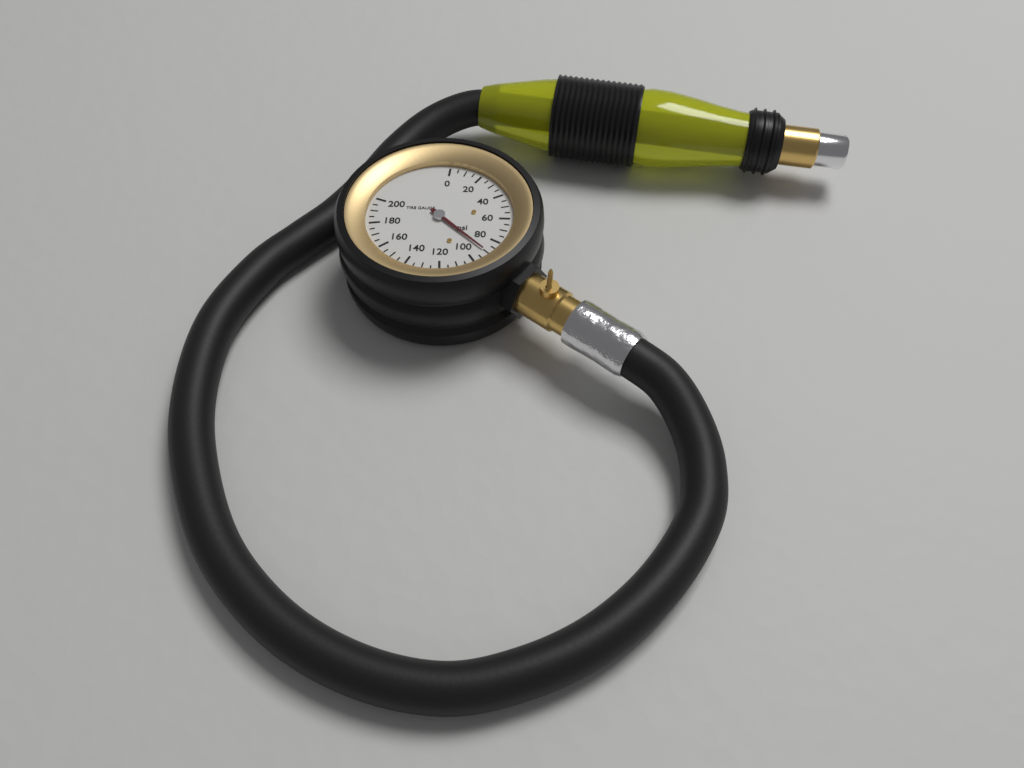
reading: 90 psi
